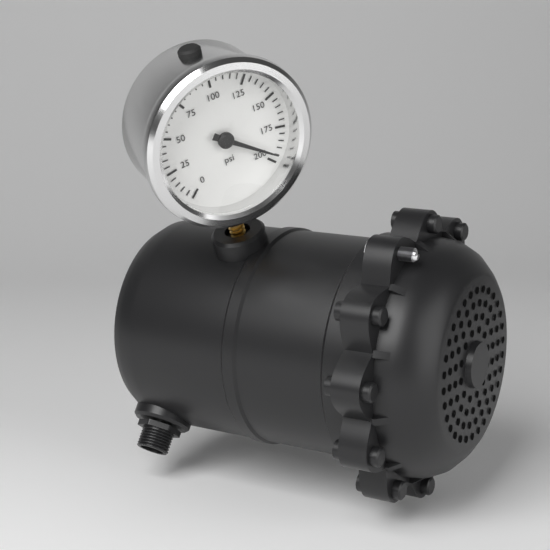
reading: 195 psi
